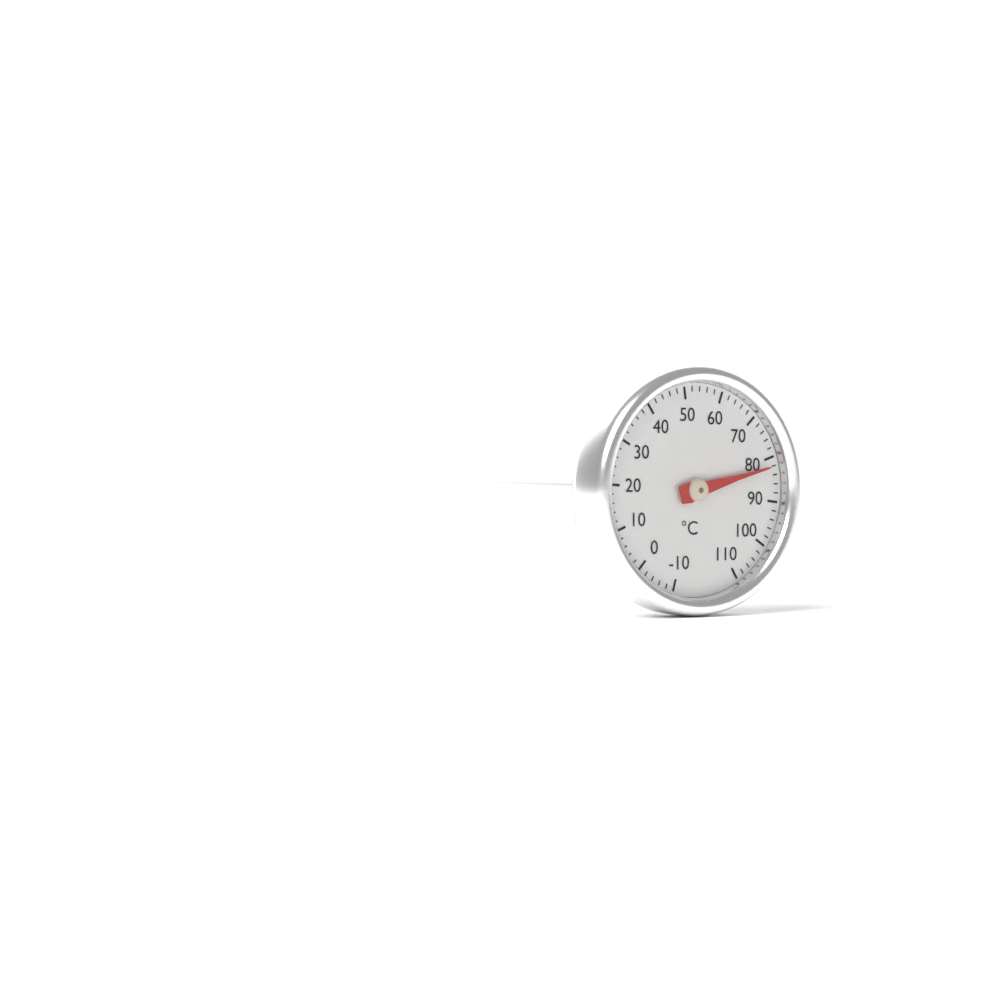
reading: 82 °C
